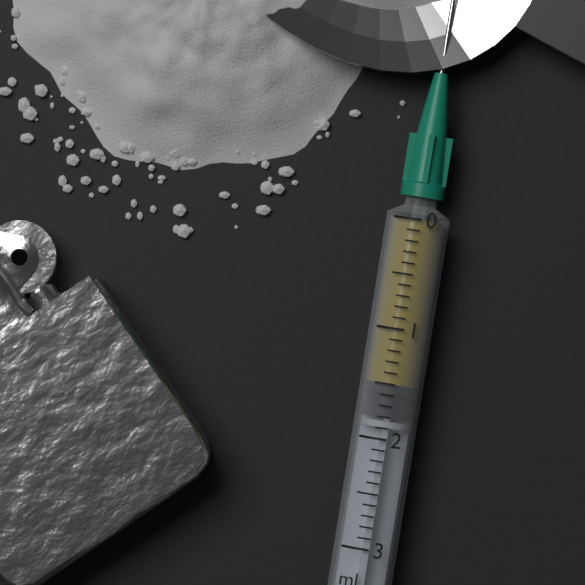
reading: 1.5 ml
